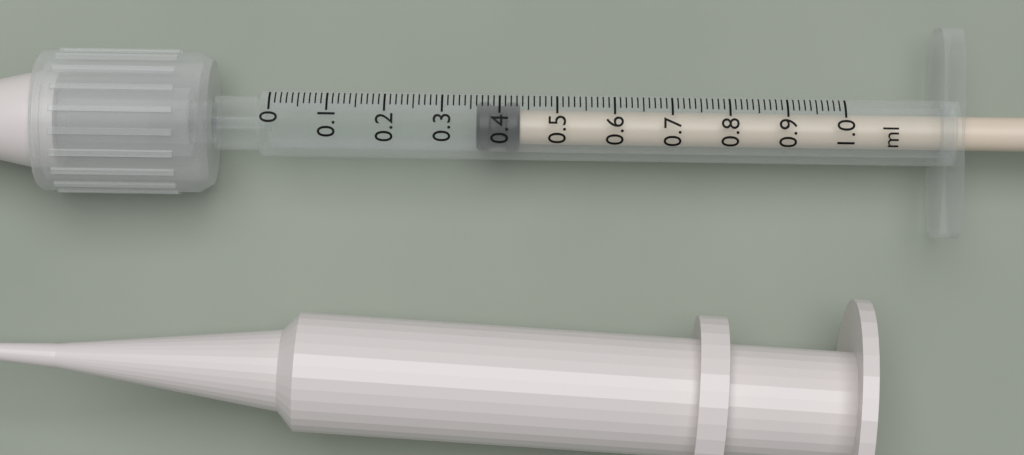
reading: 0.36 ml
